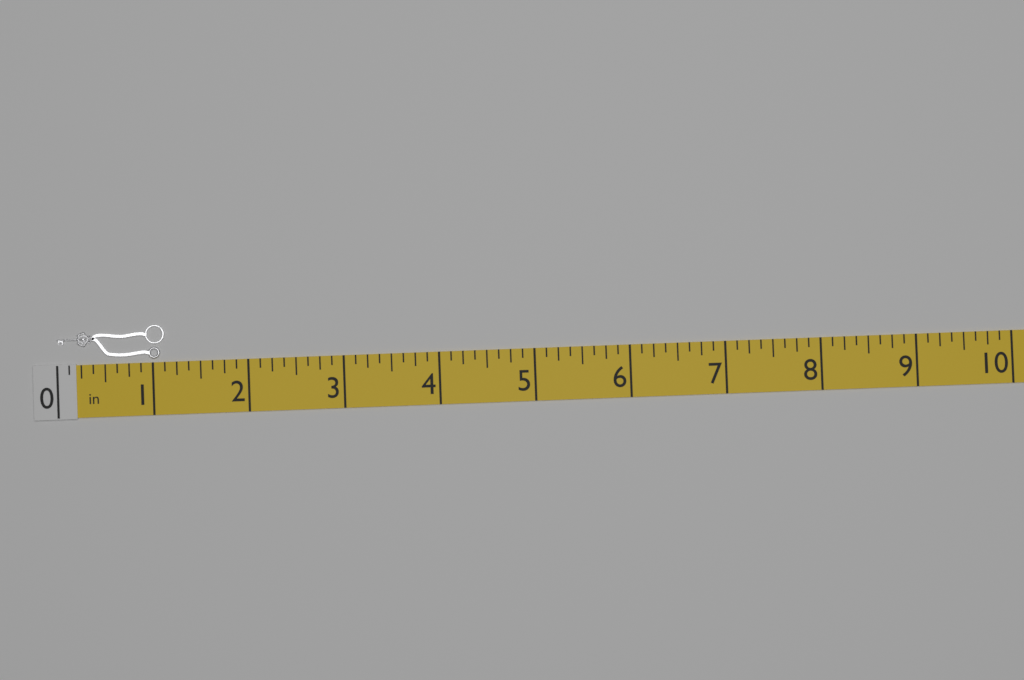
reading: 1.125 in
